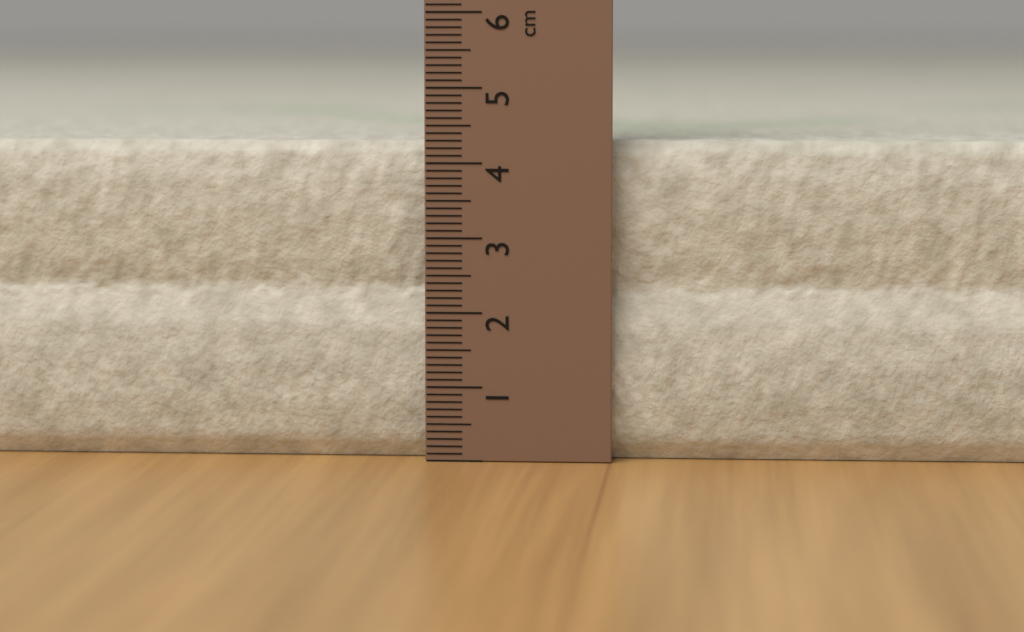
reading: 4.3 cm
